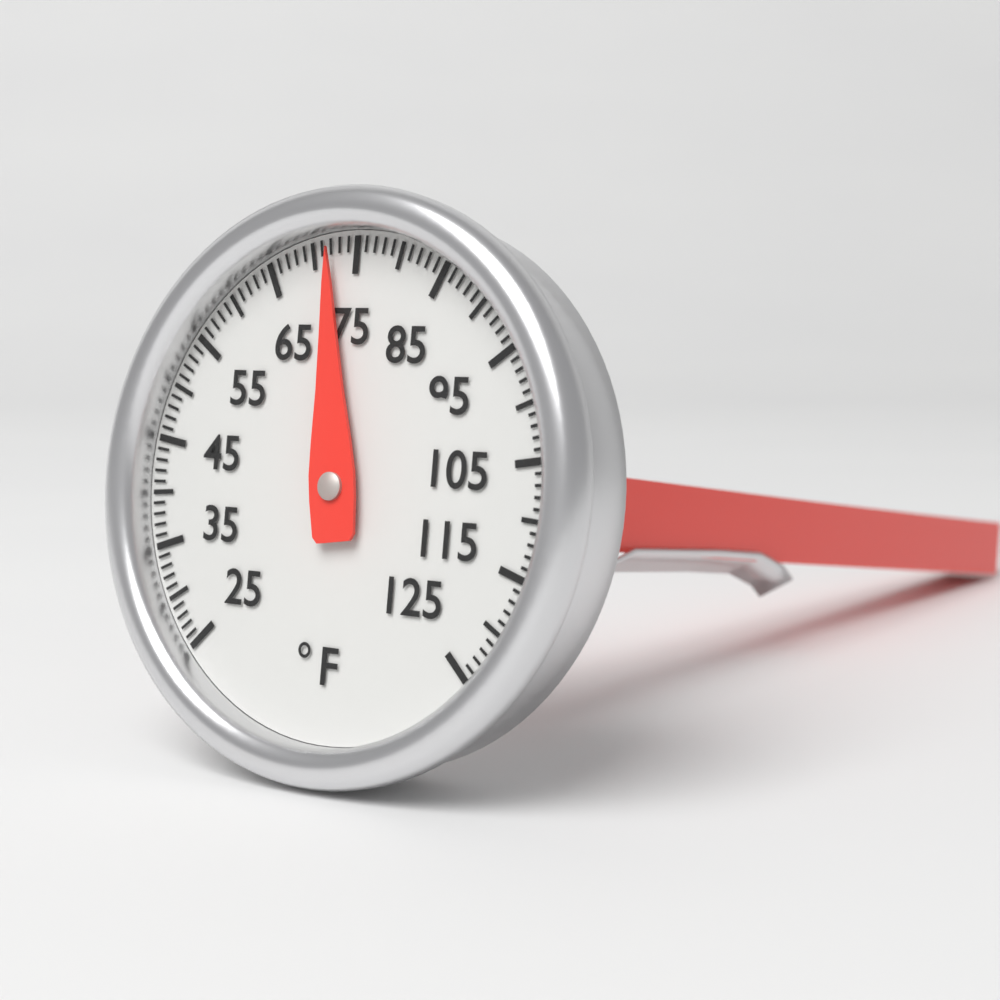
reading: 72 °F
